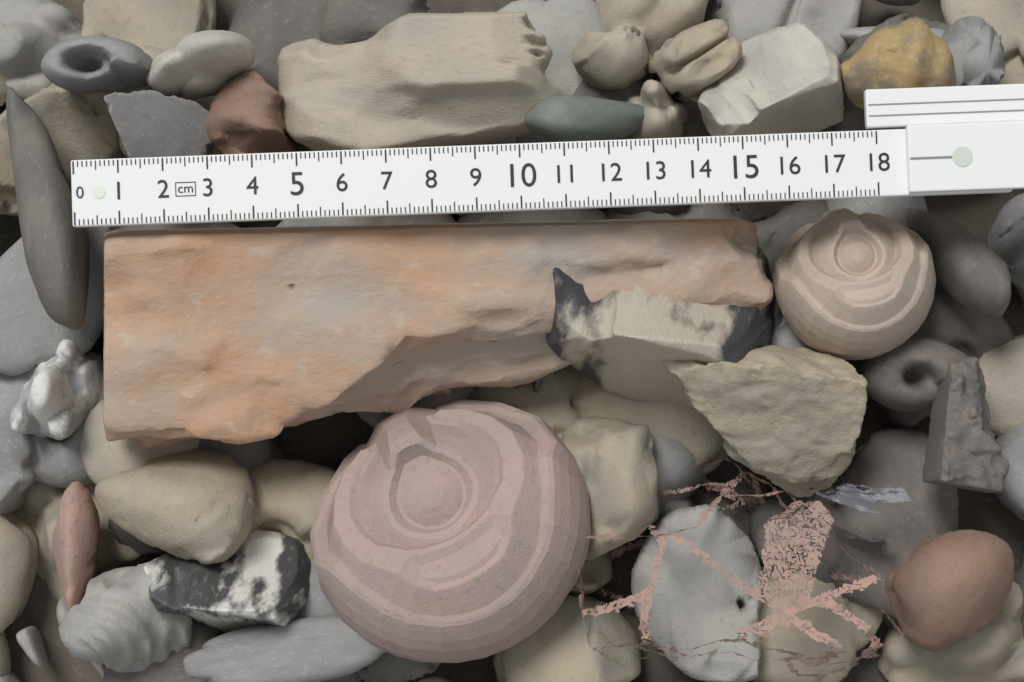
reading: 15.8 cm
